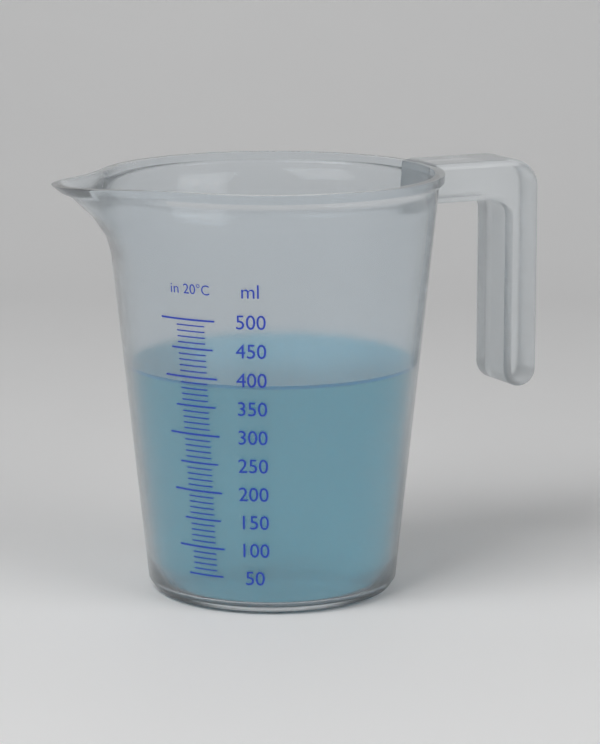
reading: 390 ml
